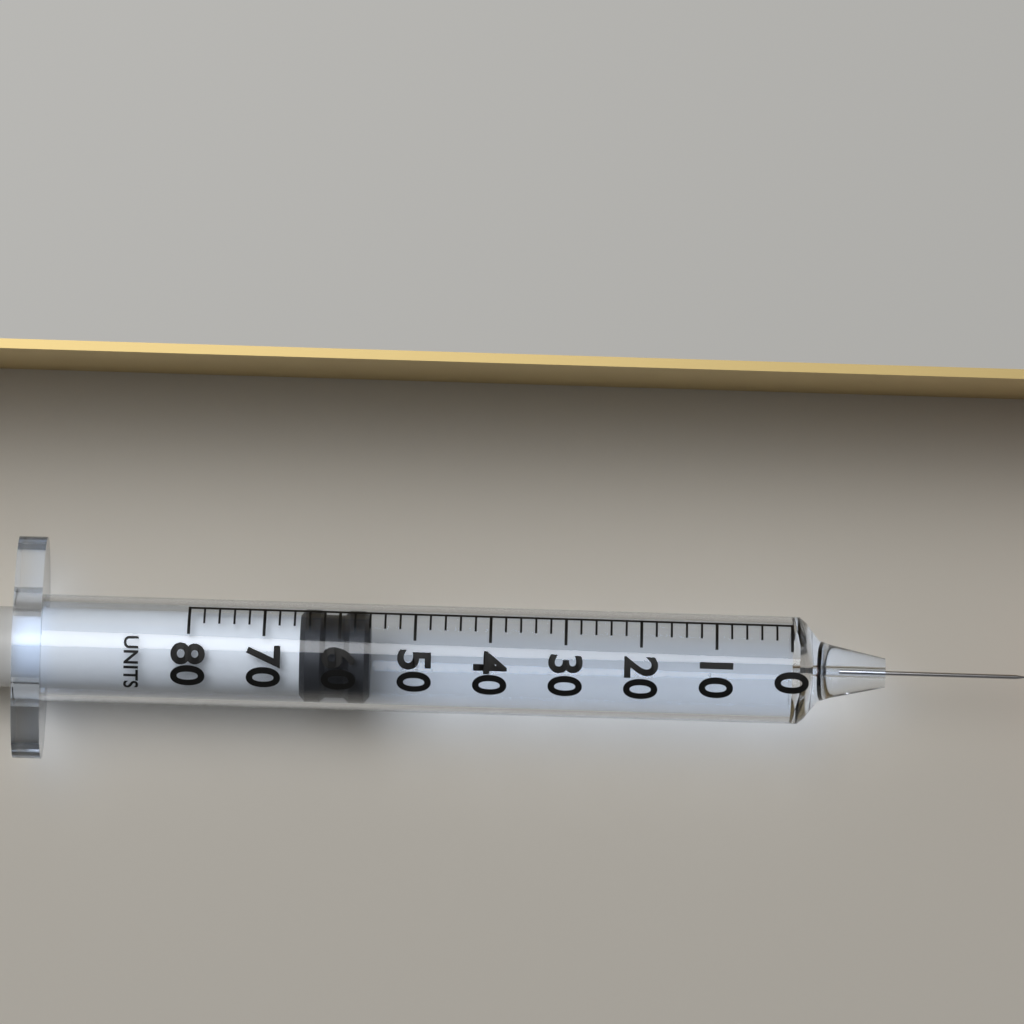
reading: 56 units
